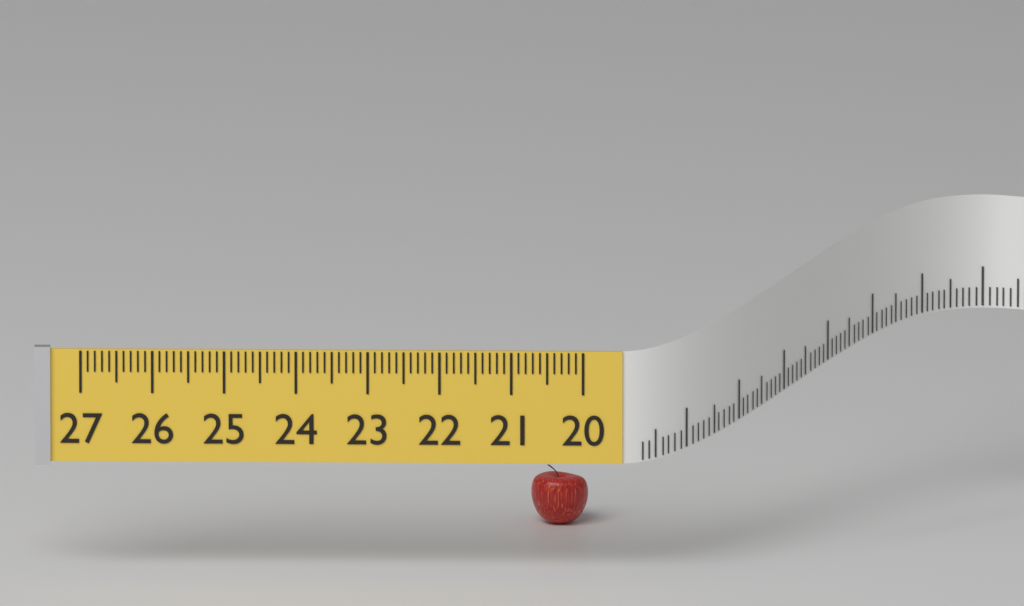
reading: 20.8 (no unit)
